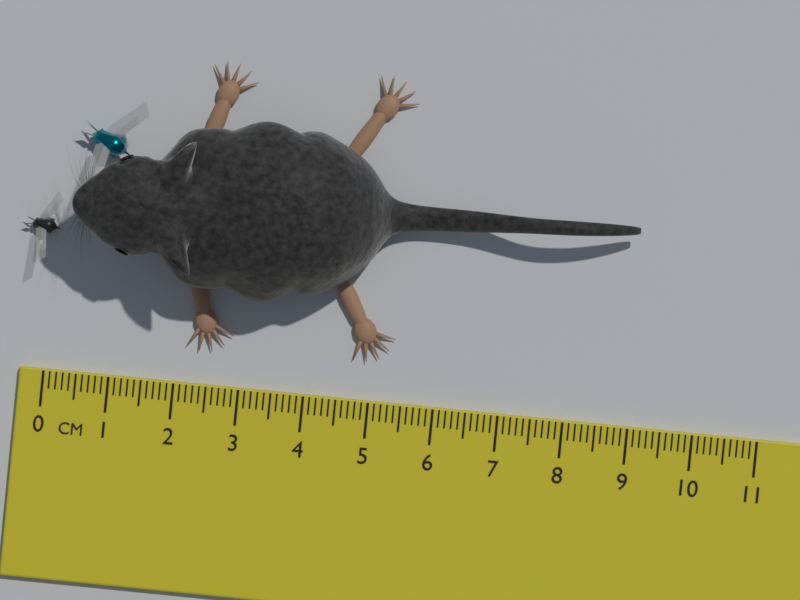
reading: 8.9 cm
